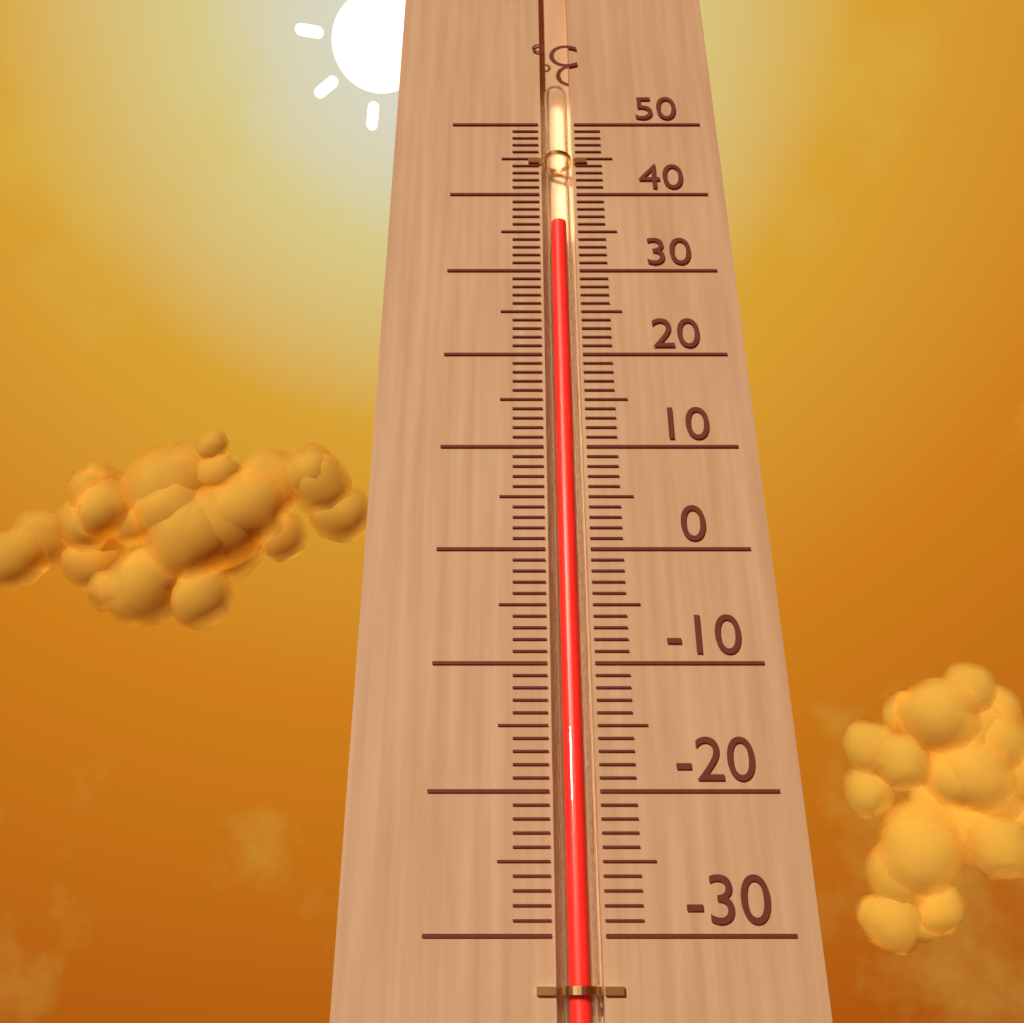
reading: 36 °C
